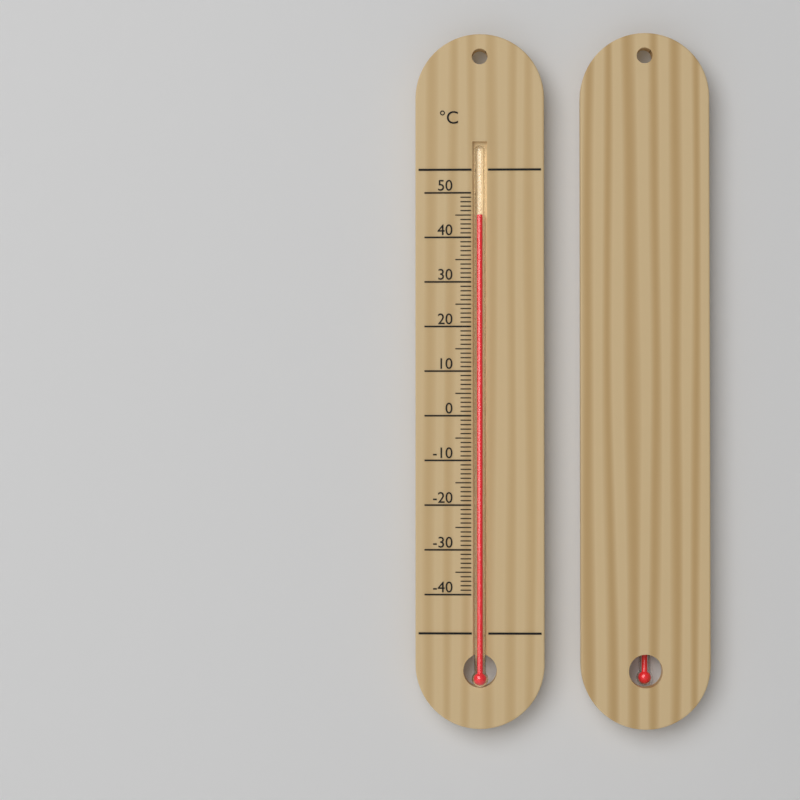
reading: 45 °C
